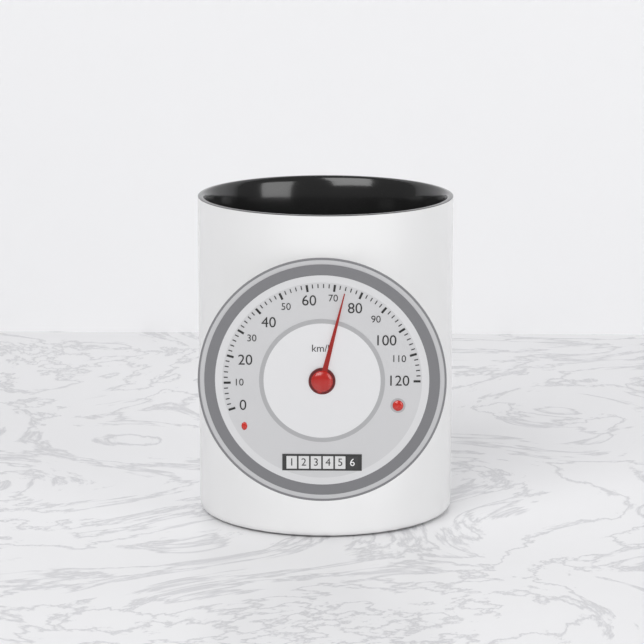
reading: 74 km/h
